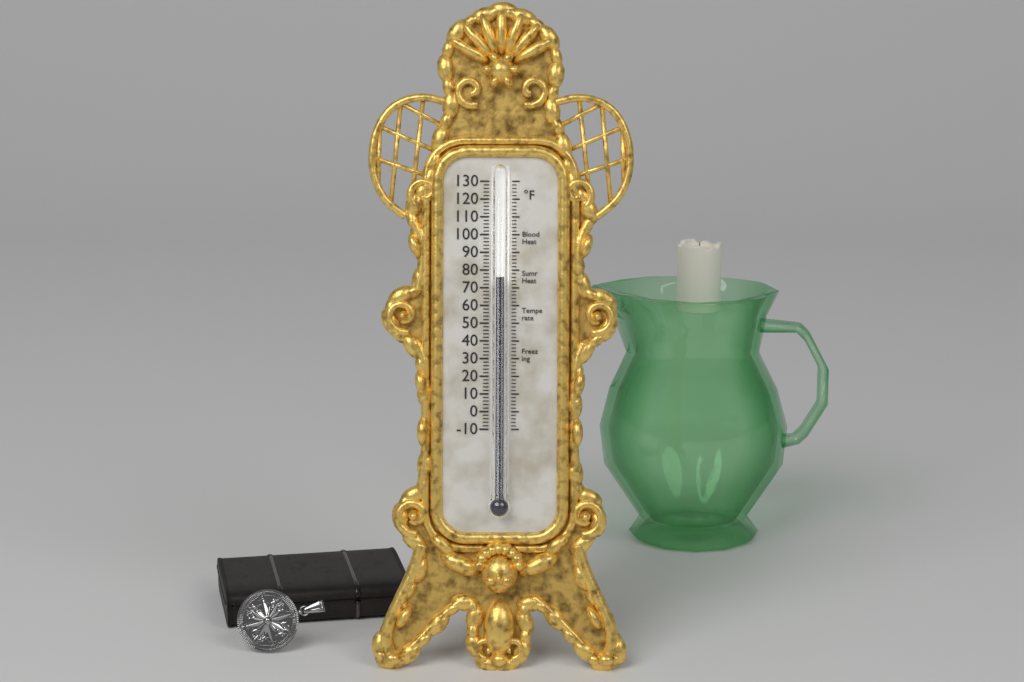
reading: 76 °F
